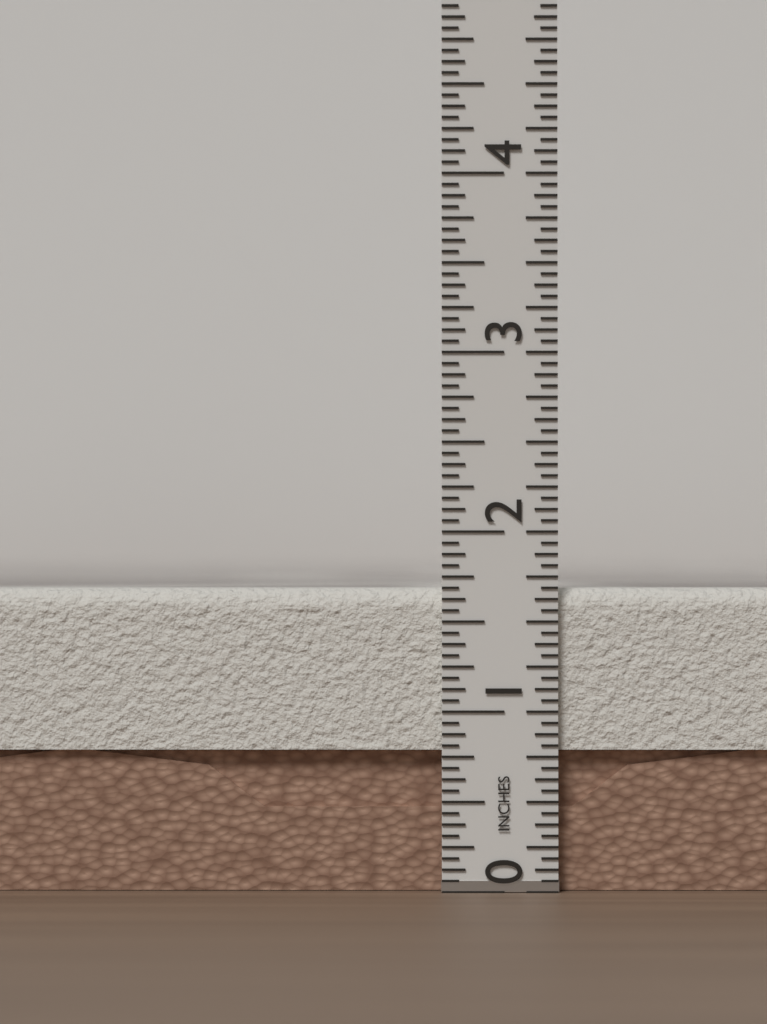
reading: 1.6875 in
